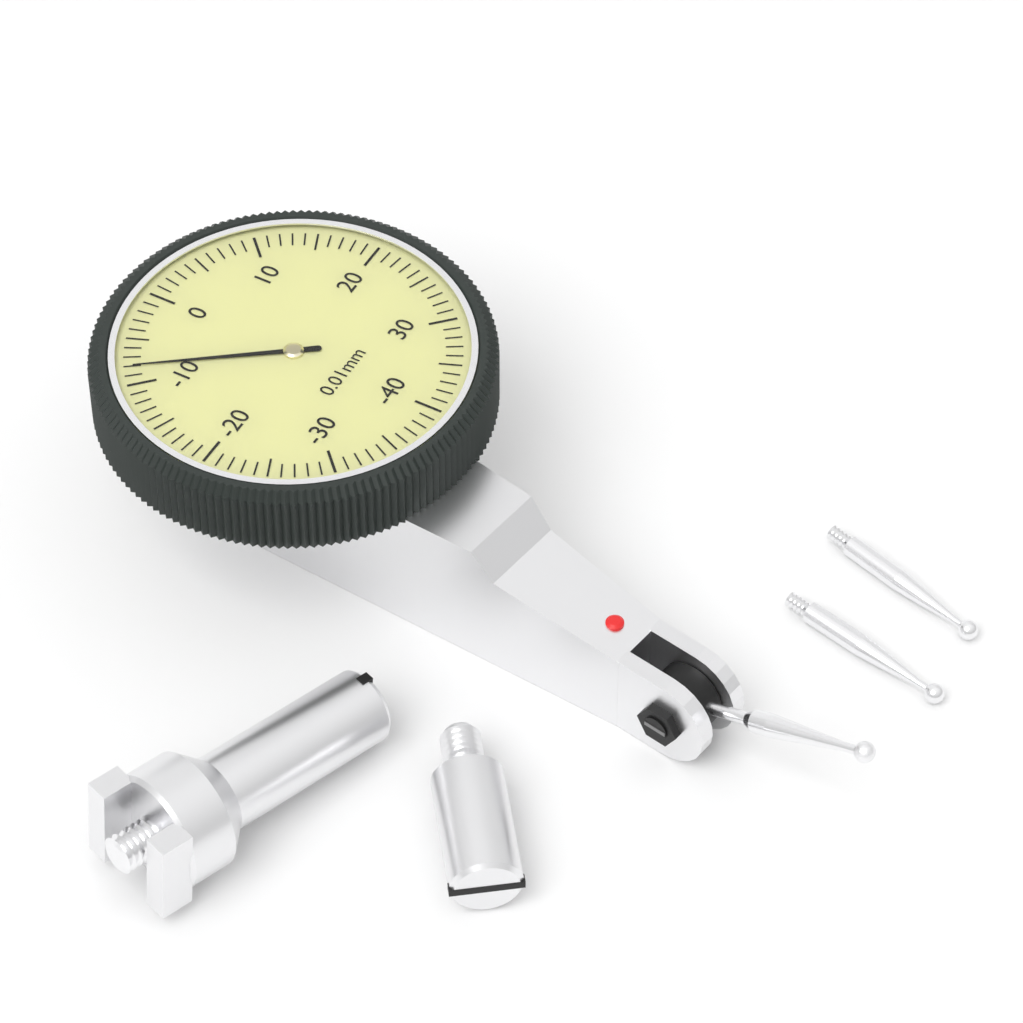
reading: -8 0.01mm
